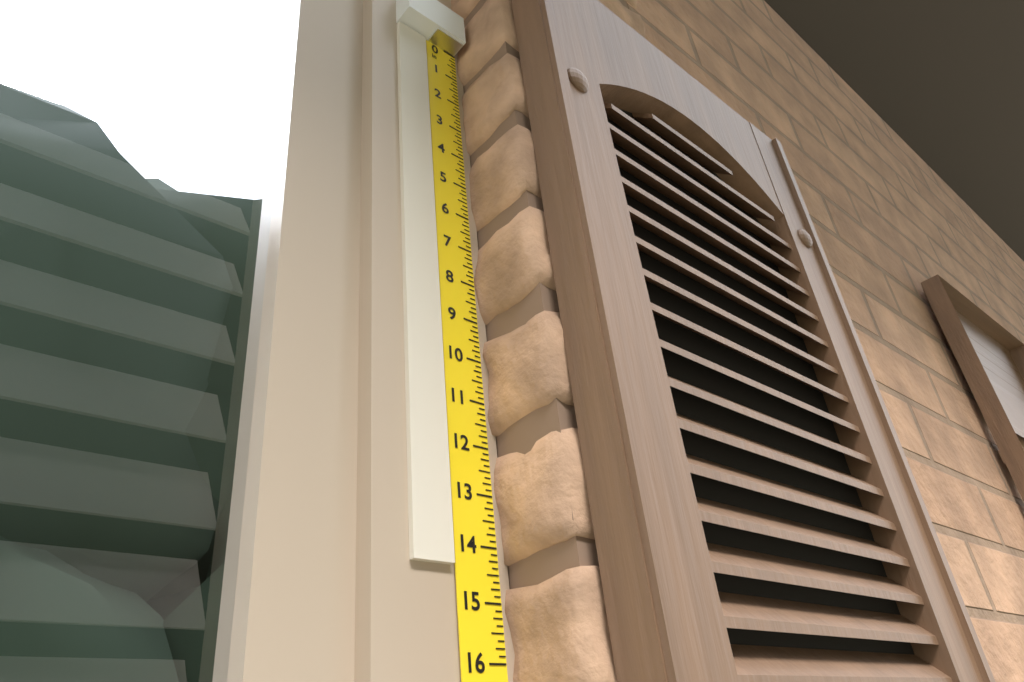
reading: 14.375 in
